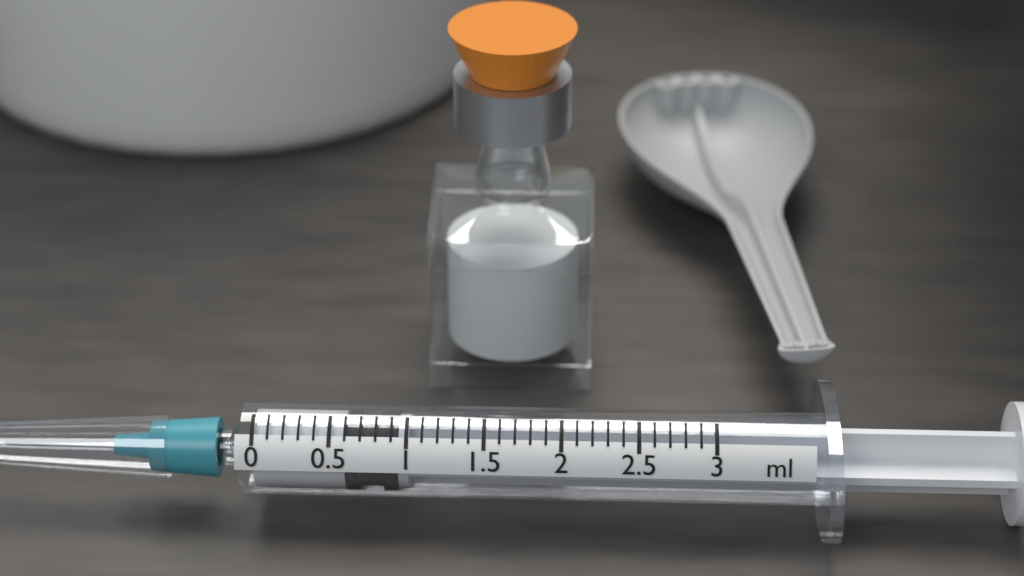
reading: 0.6 ml
